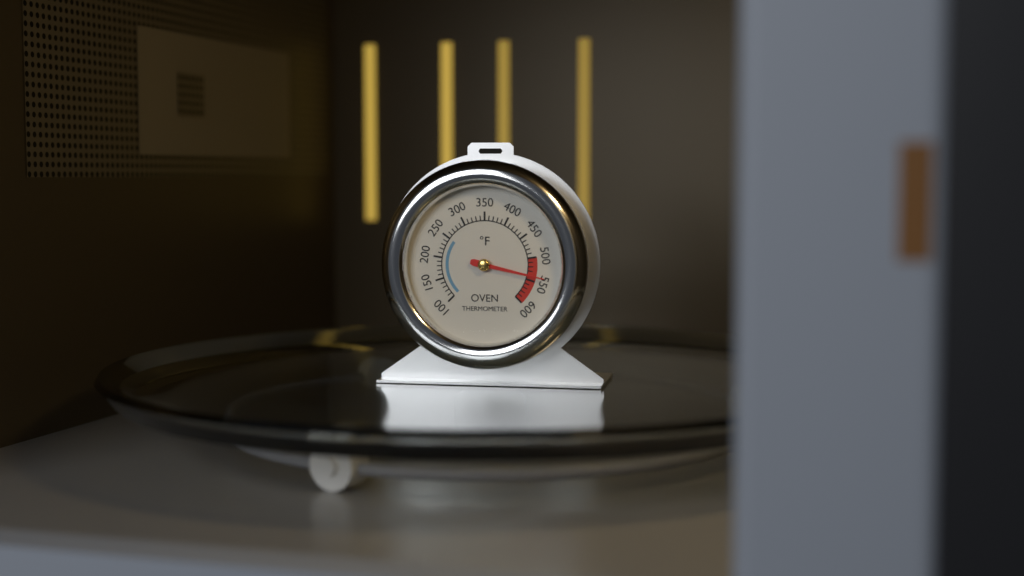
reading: 540 °F
